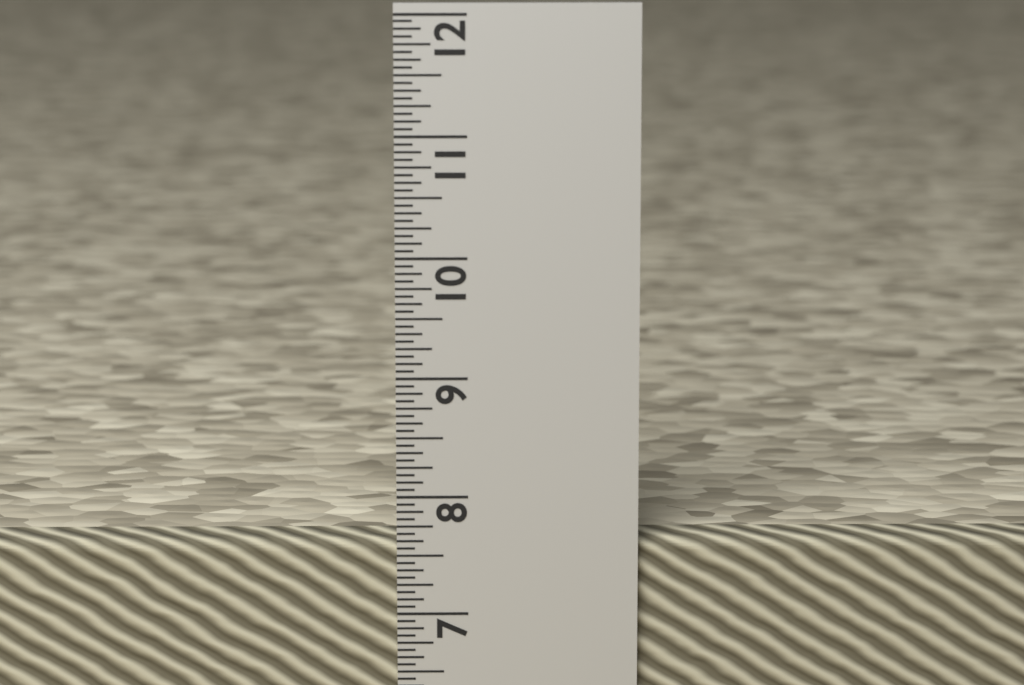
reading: 7.6250 in
